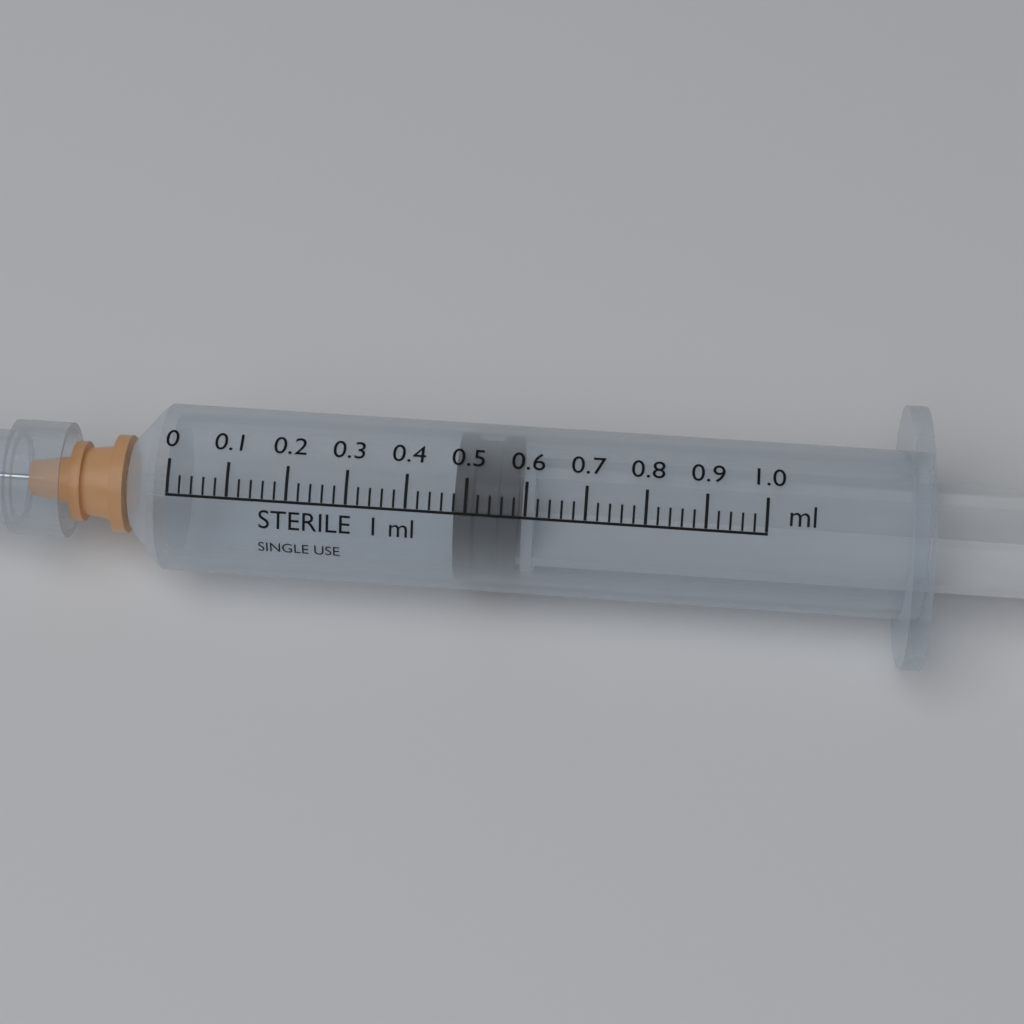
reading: 0.48 ml
